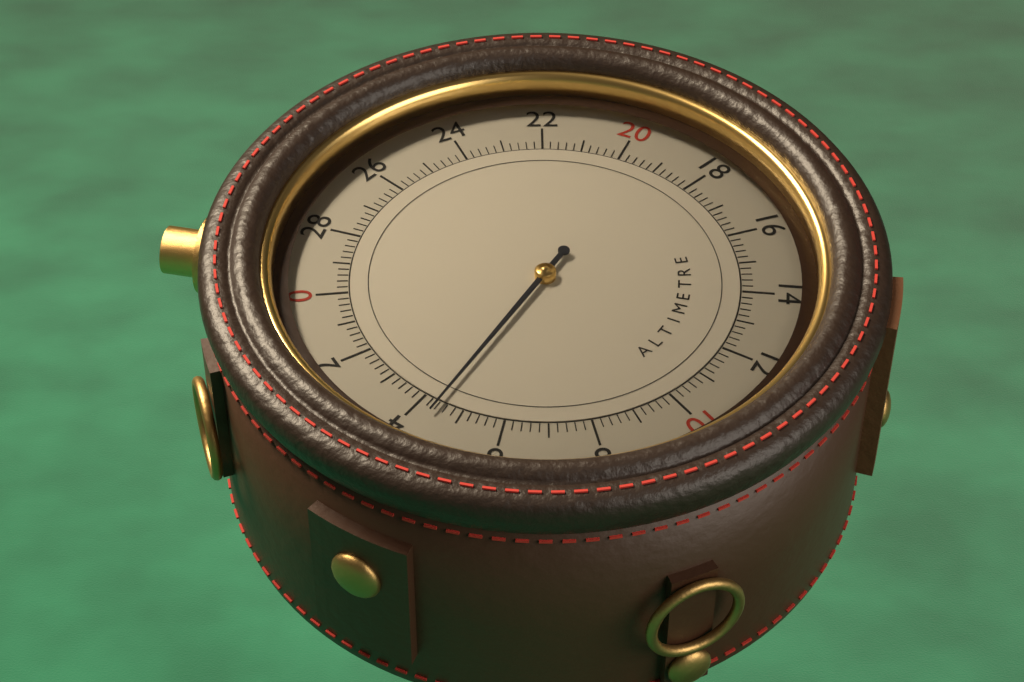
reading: 4.4 (no unit)
